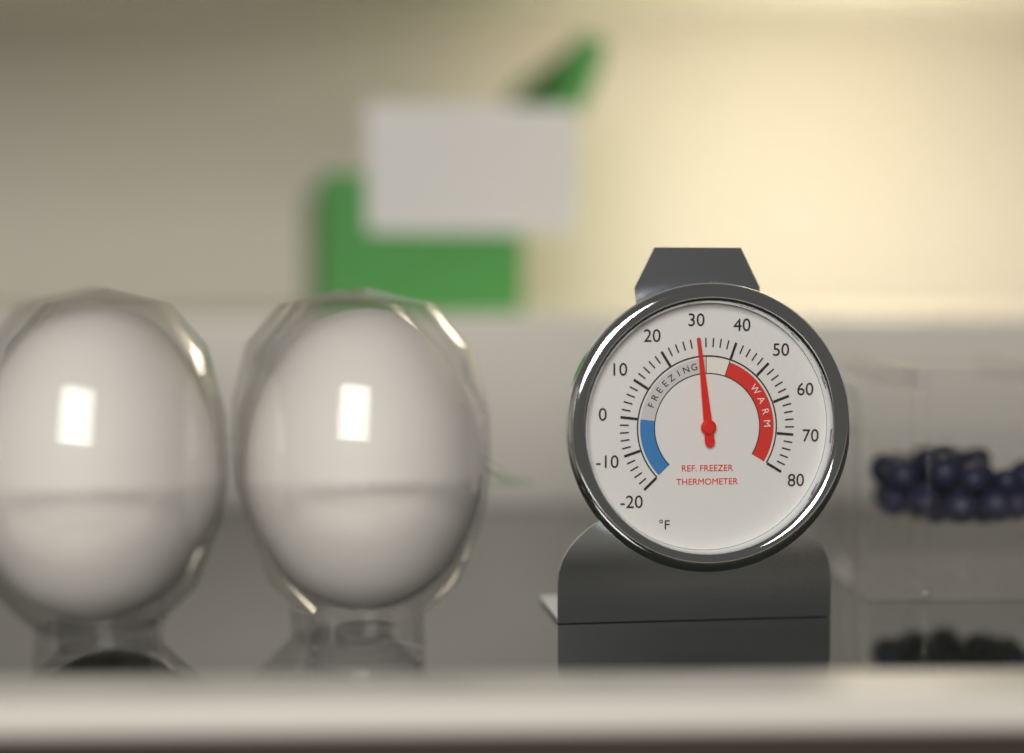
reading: 30 °F
